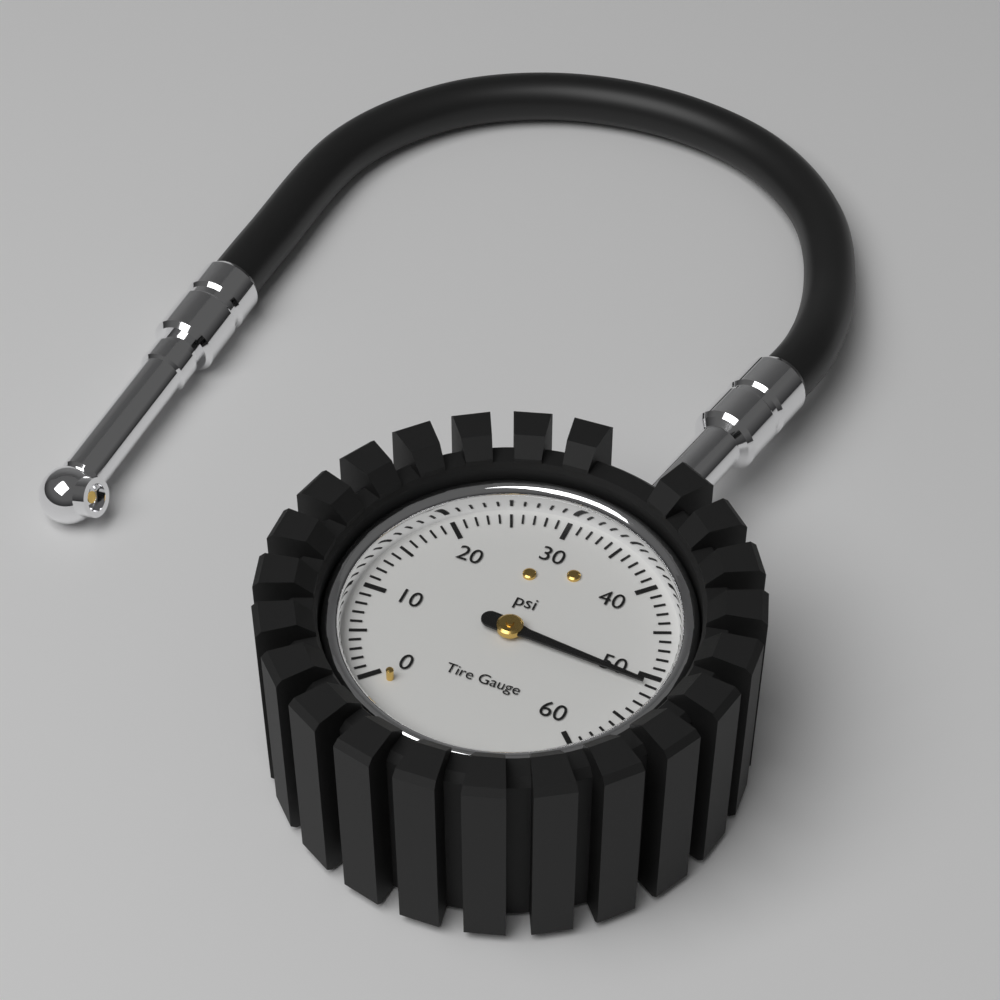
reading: 51 psi
